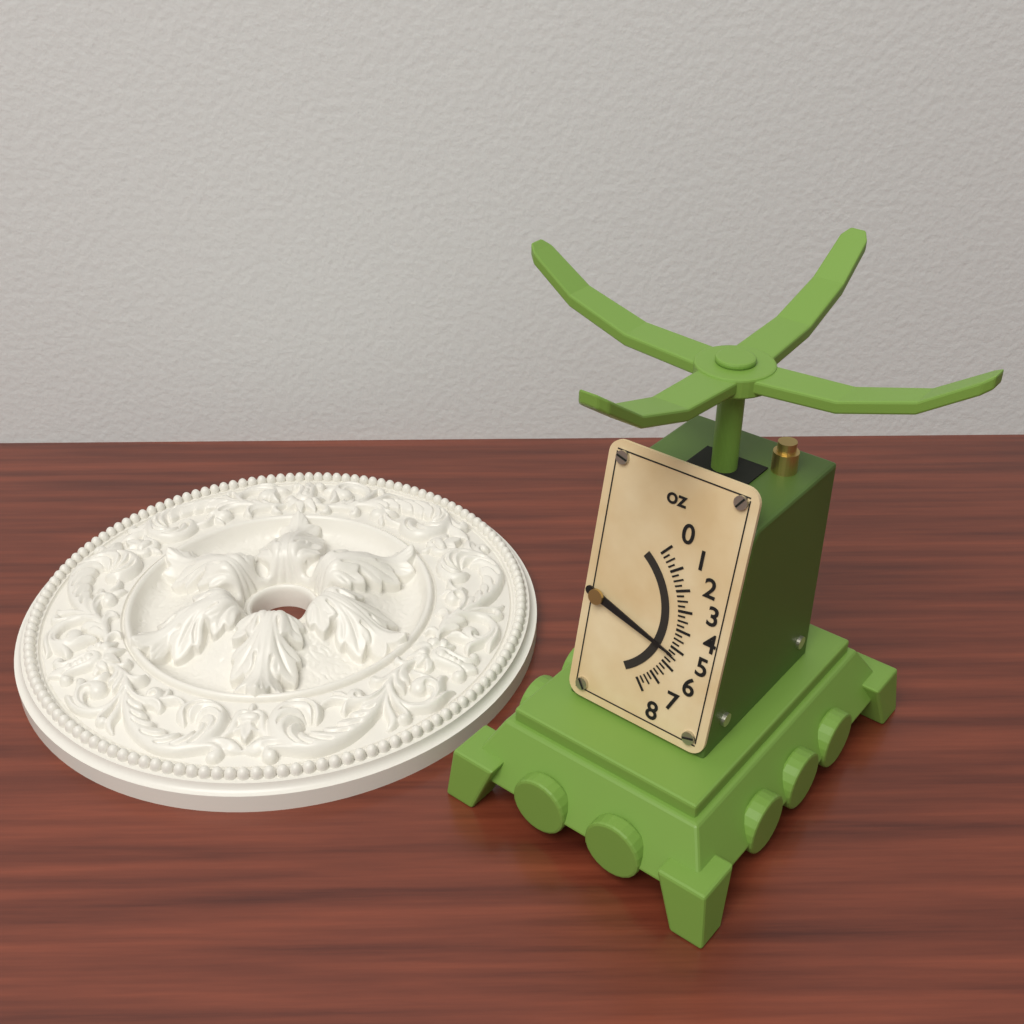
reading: 5.25 oz
